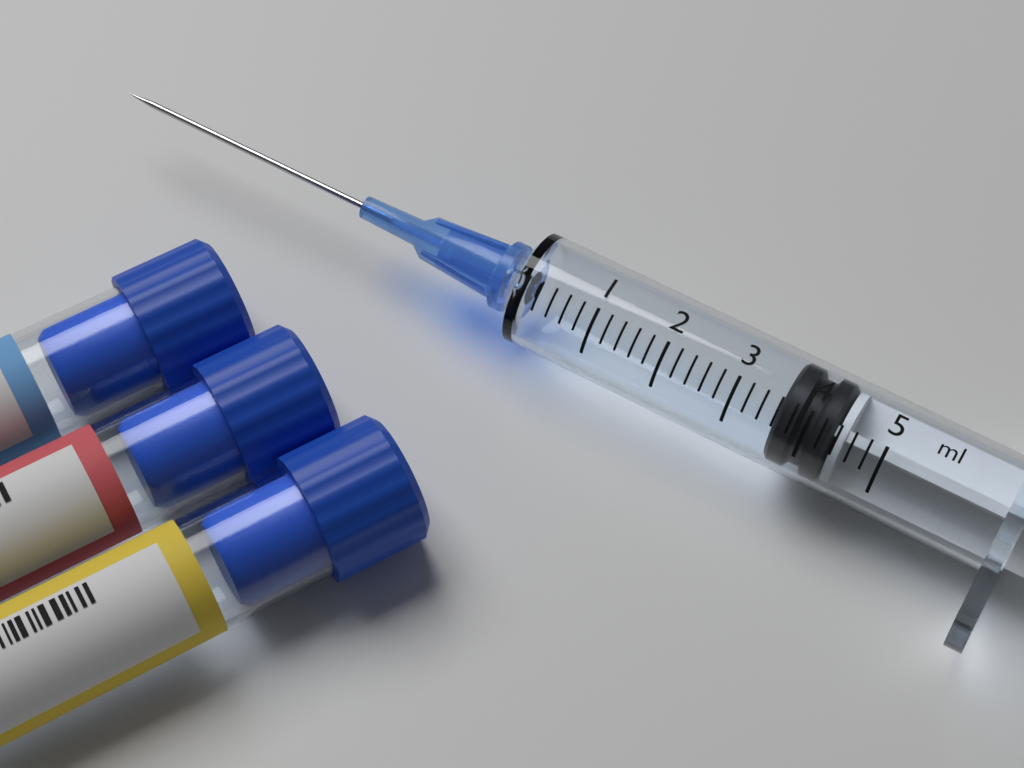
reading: 3.6 ml
